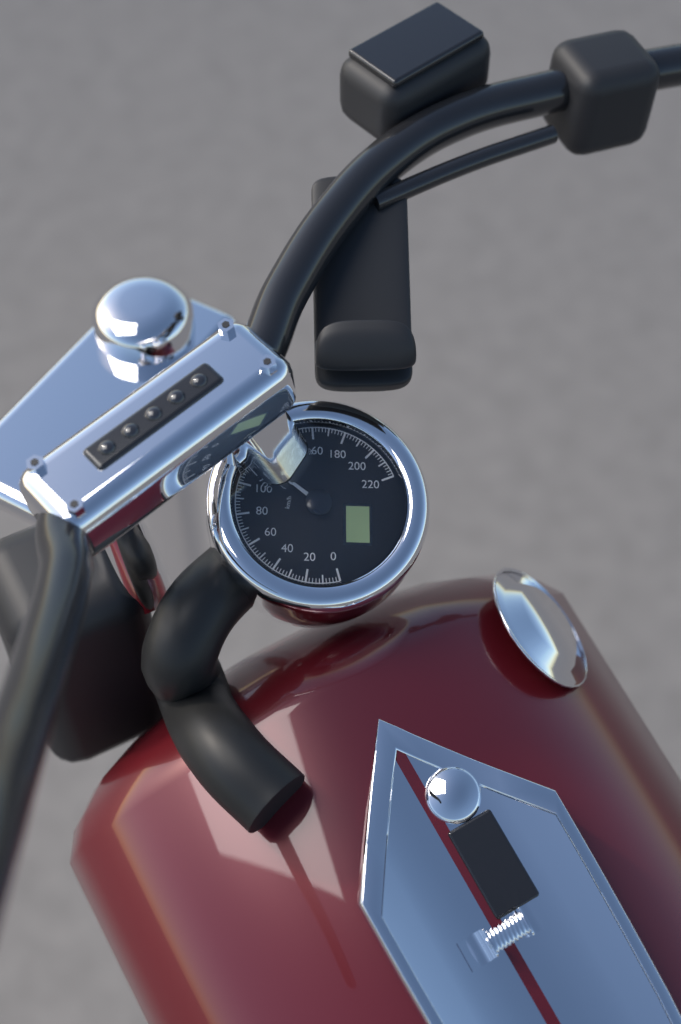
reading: 120 km/h
